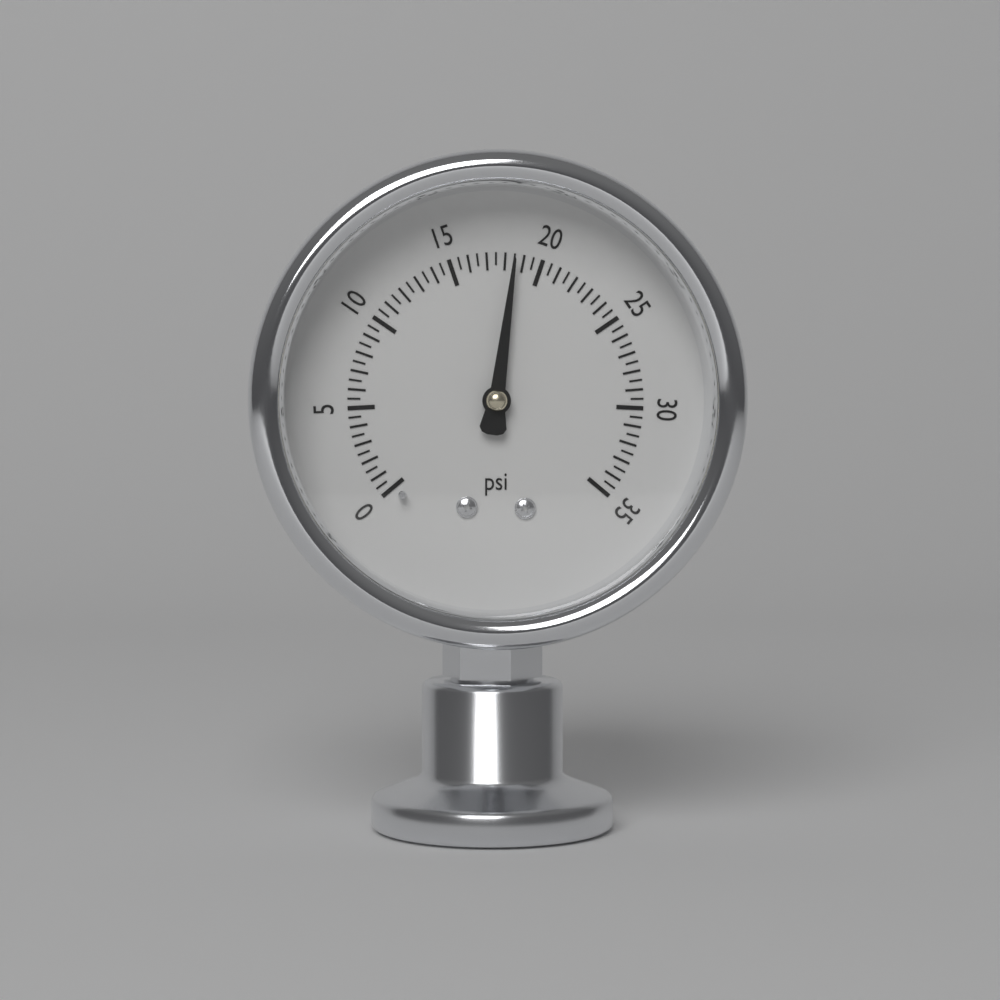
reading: 18.5 psi
